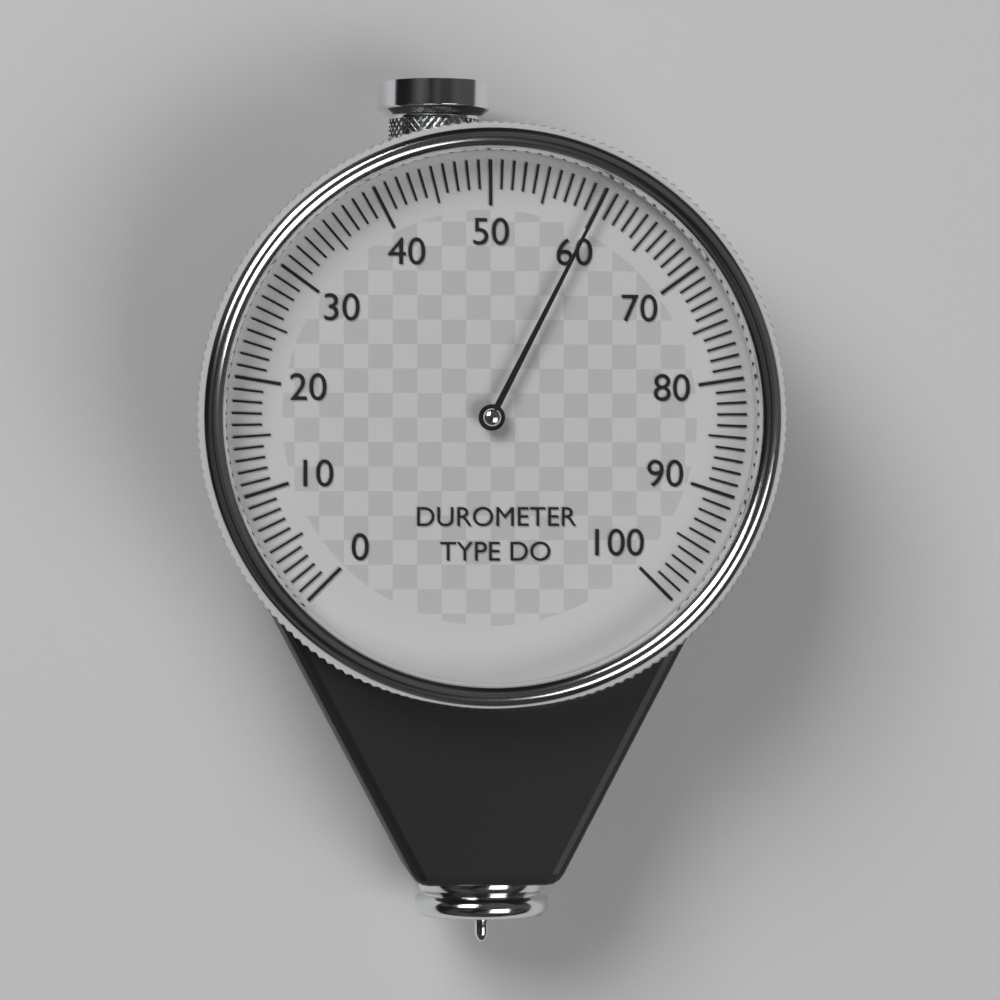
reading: 60 (no unit)
